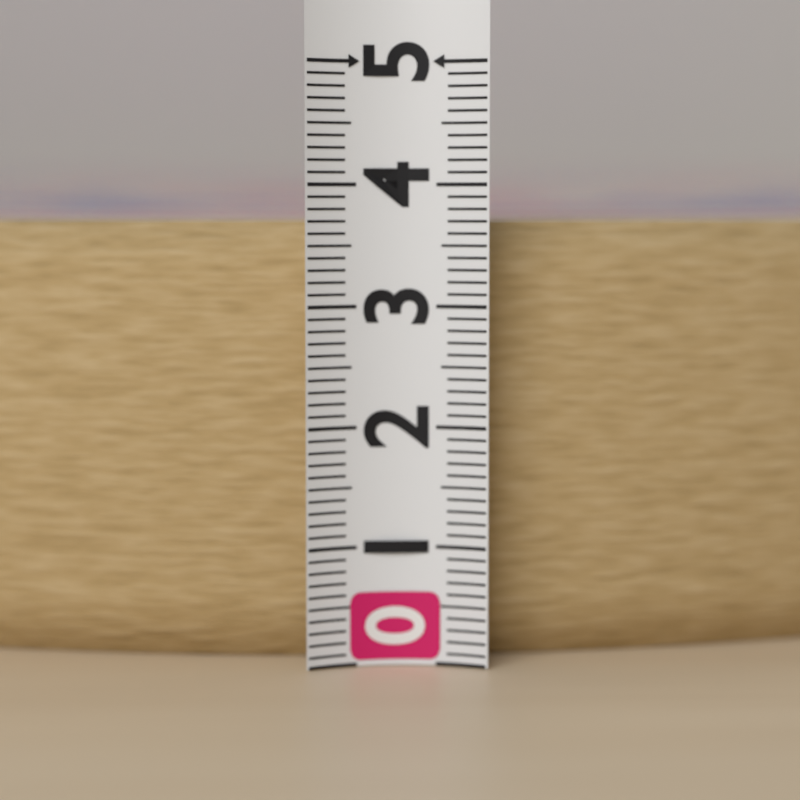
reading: 3.7 (no unit)
